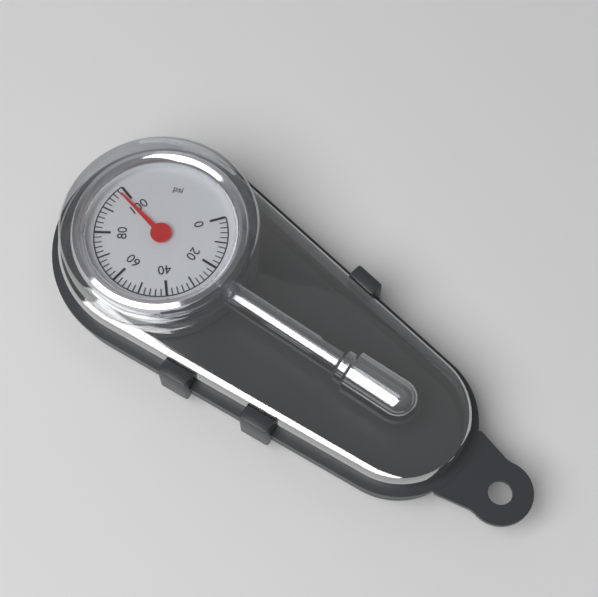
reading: 98 psi
